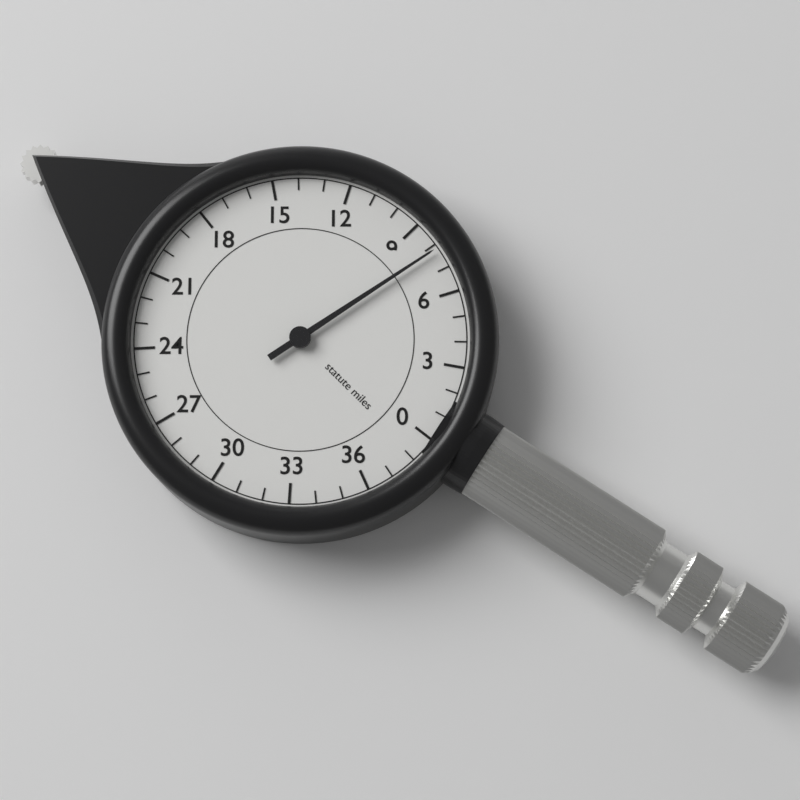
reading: 7.8 statute miles
